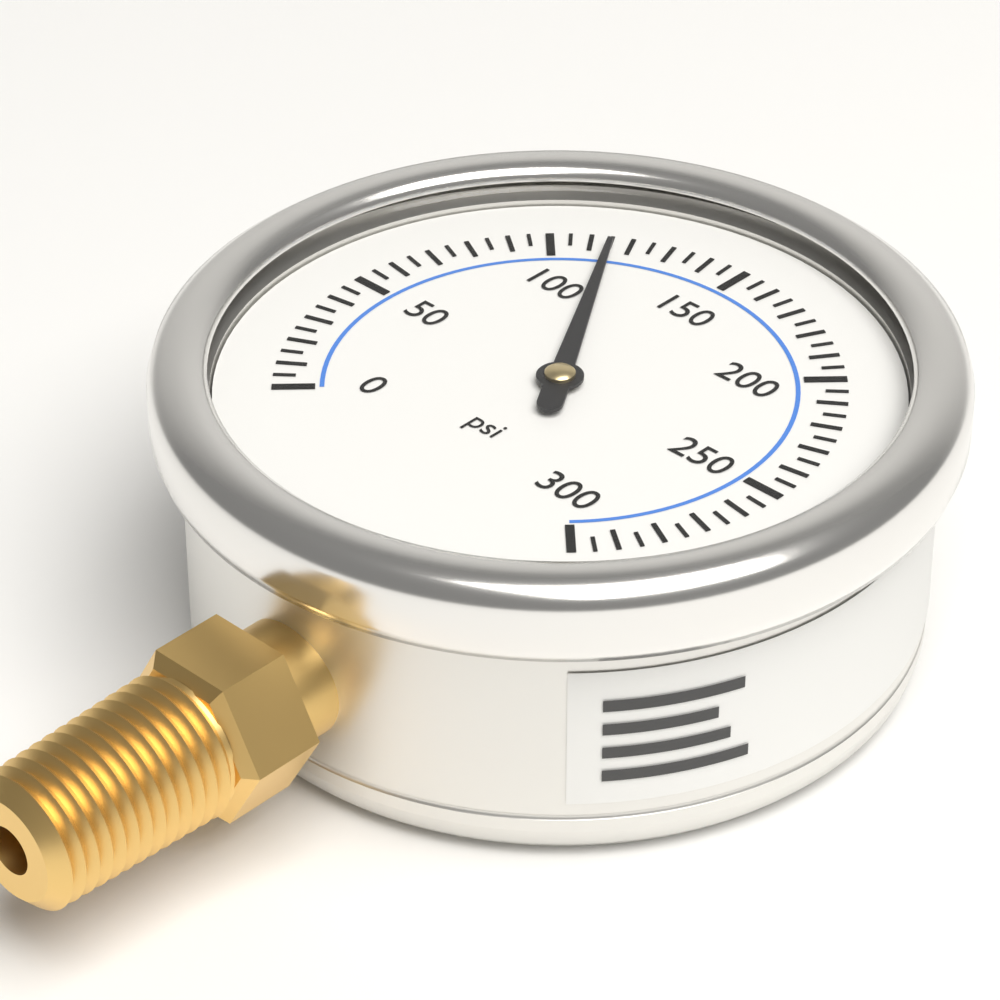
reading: 115 psi
